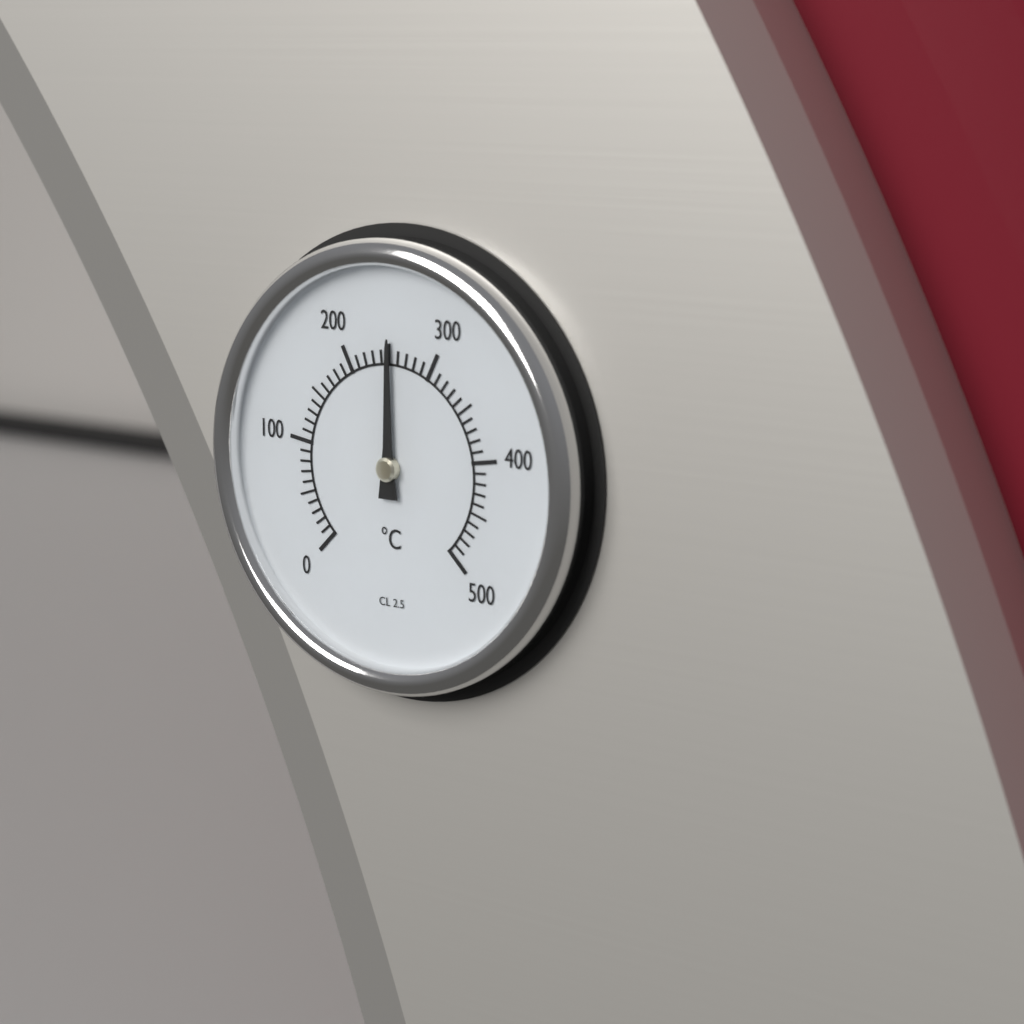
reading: 250 °C
